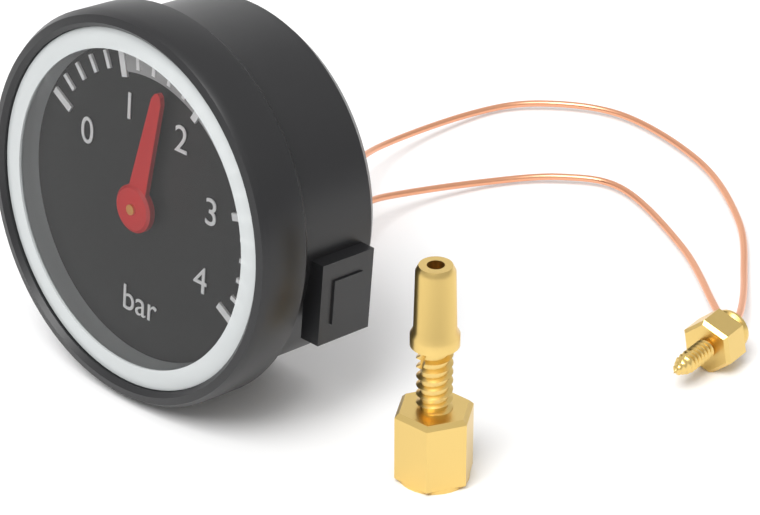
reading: 1.6 bar
